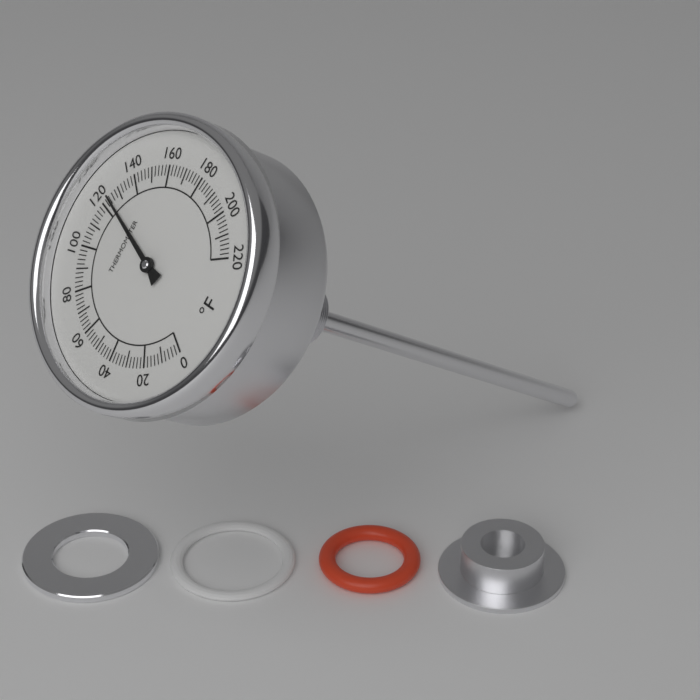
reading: 124 °F
